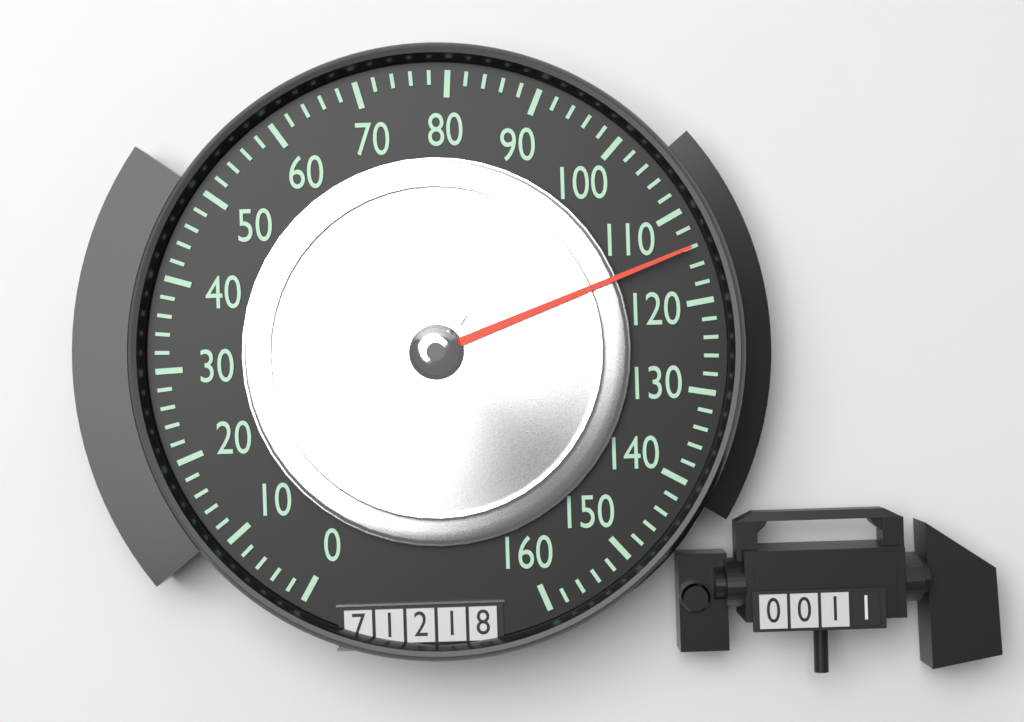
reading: 114 (no unit)
